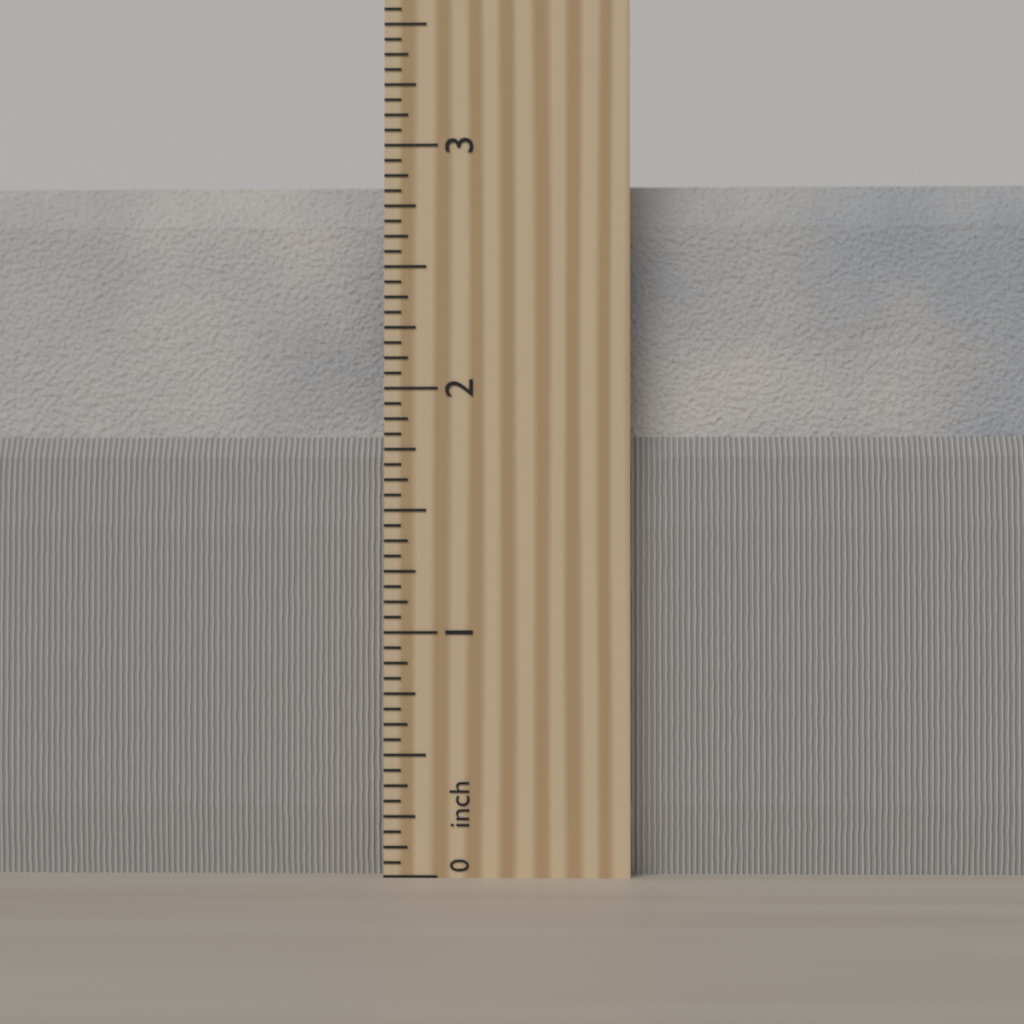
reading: 2.8750 inch
